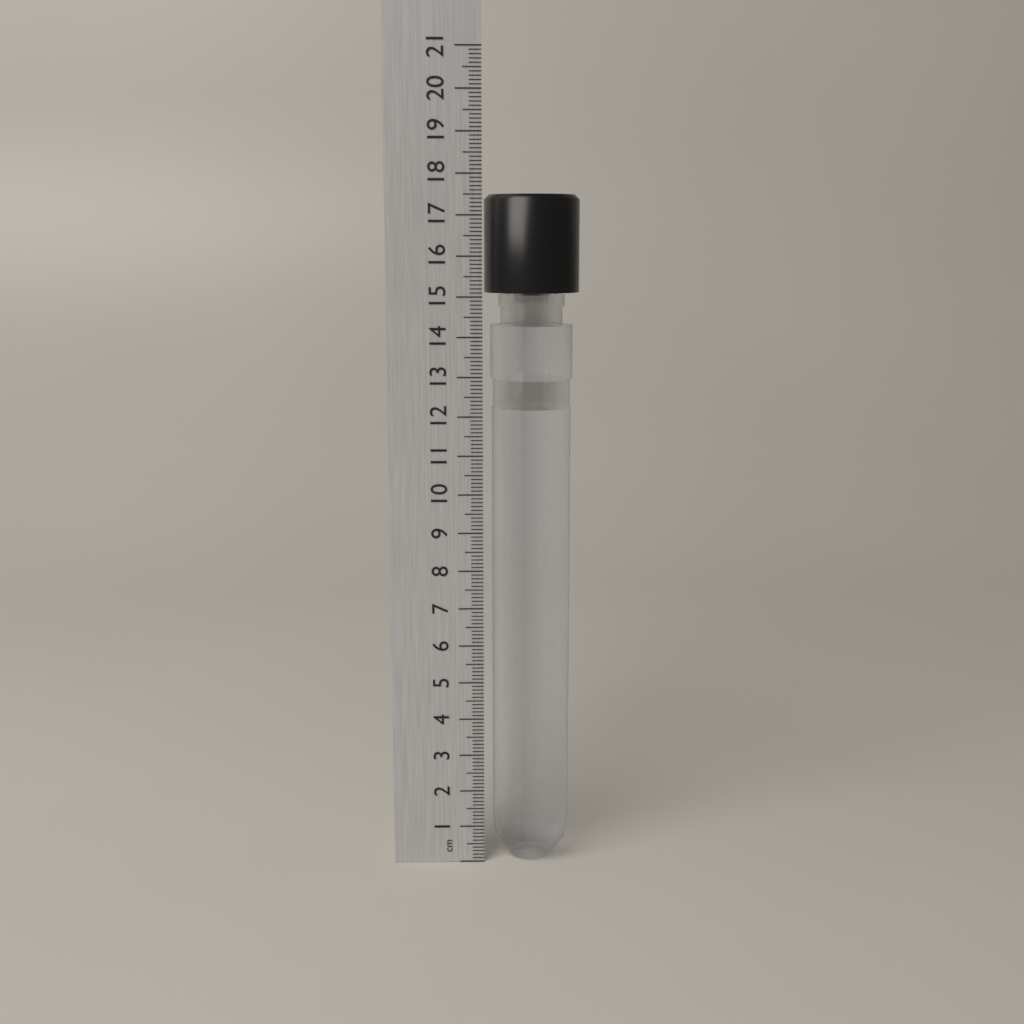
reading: 17.5 cm
